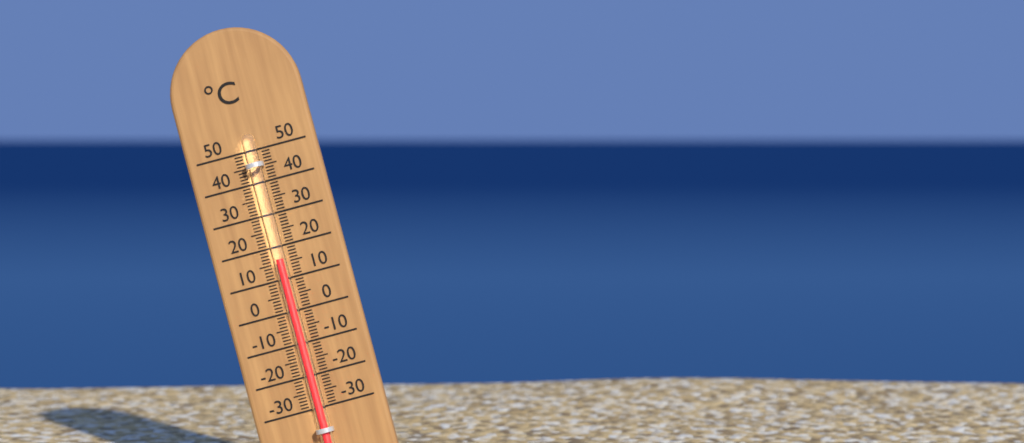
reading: 16 °C
